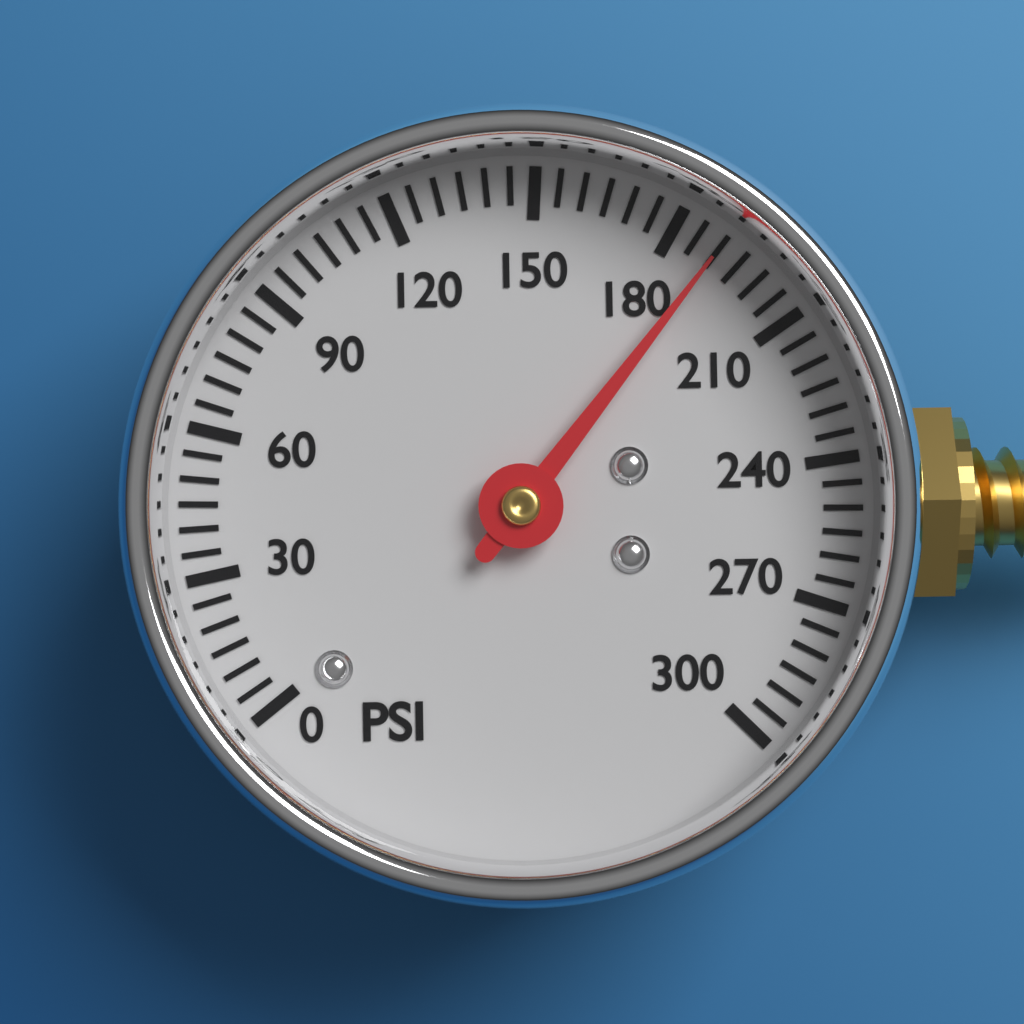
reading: 190 psi
